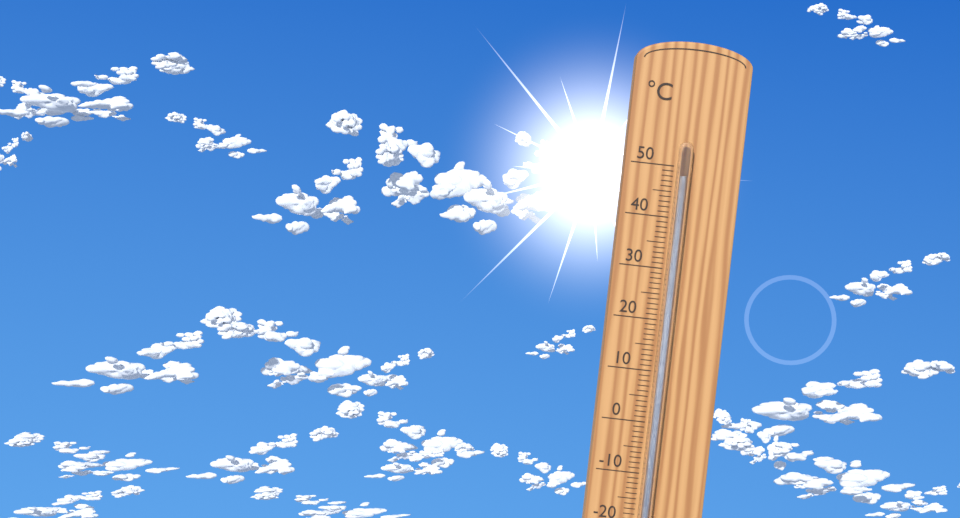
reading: 48 °C
